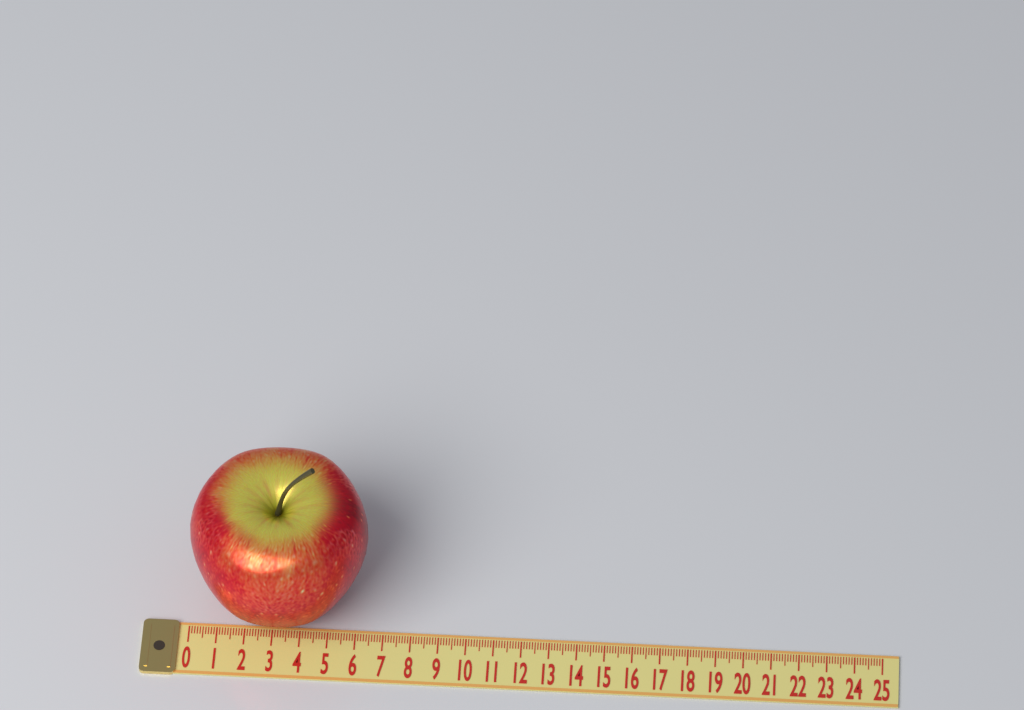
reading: 6.4 (no unit)
